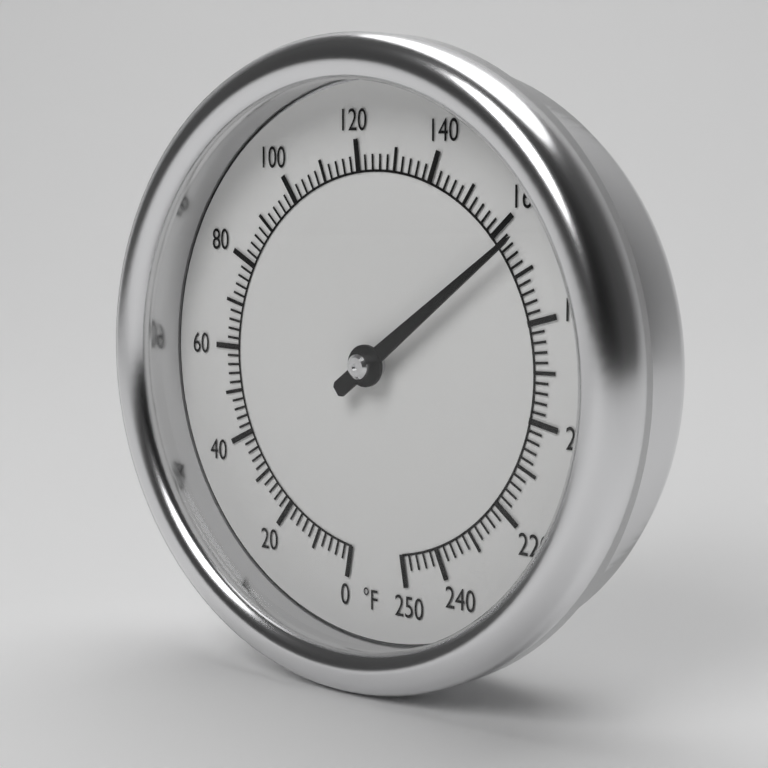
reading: 164 °F
